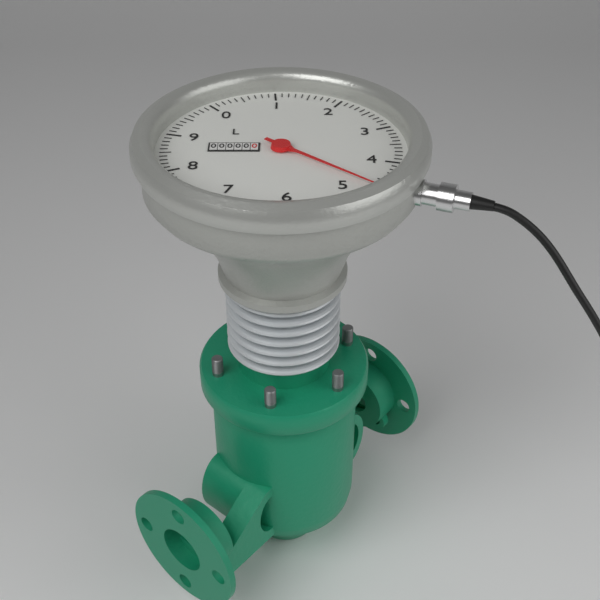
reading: 4.7 L
